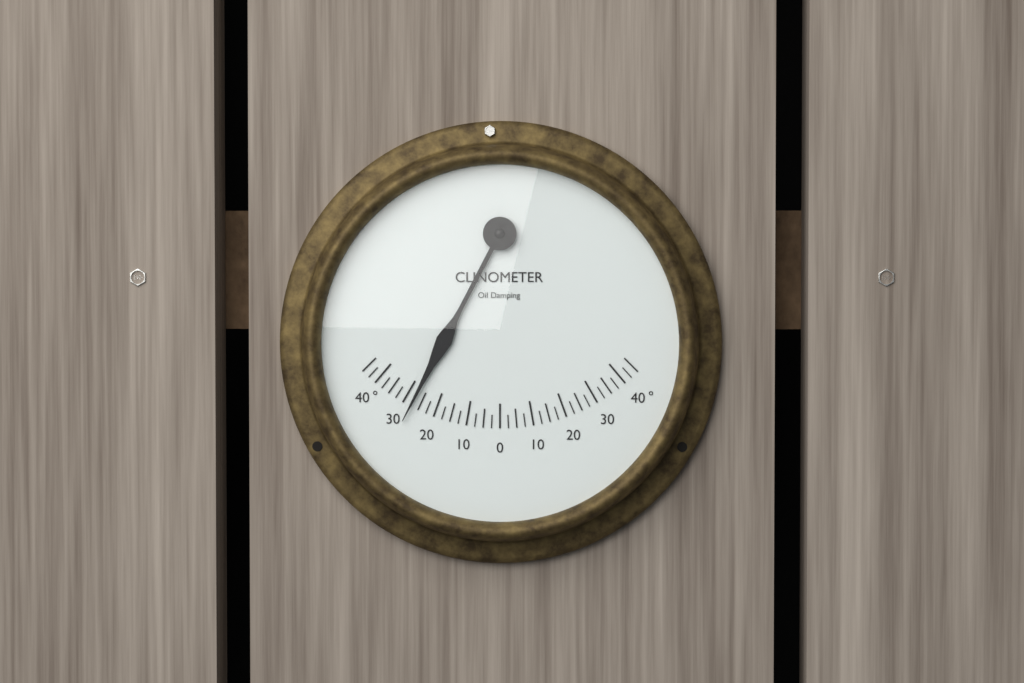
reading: -27.5 °
